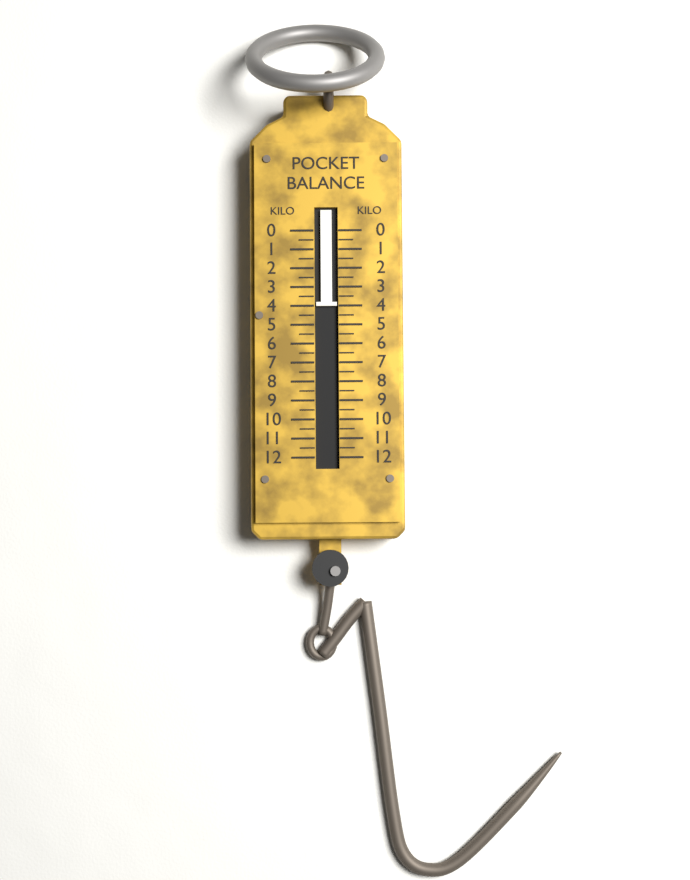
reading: 4.0 kg
